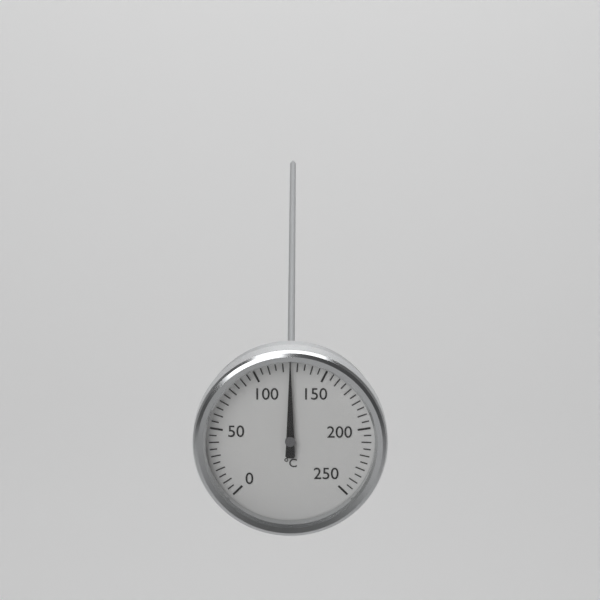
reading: 125 °C
